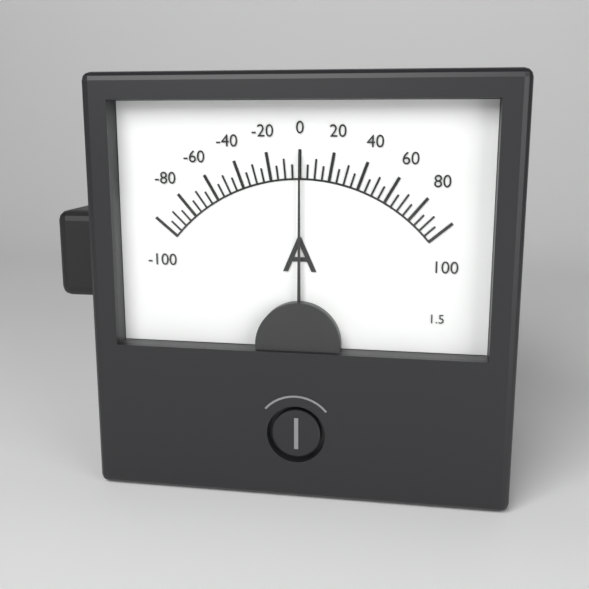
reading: 0 A
